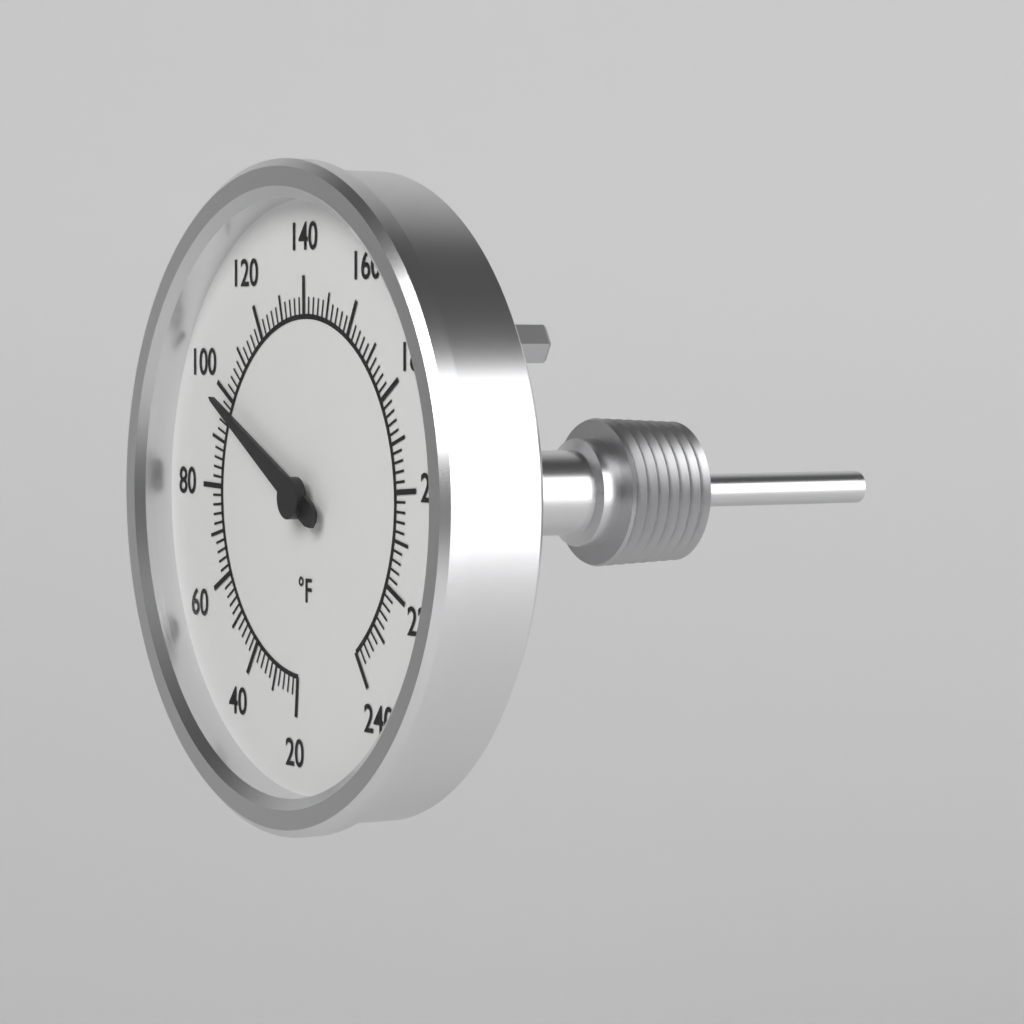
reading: 98 °F
